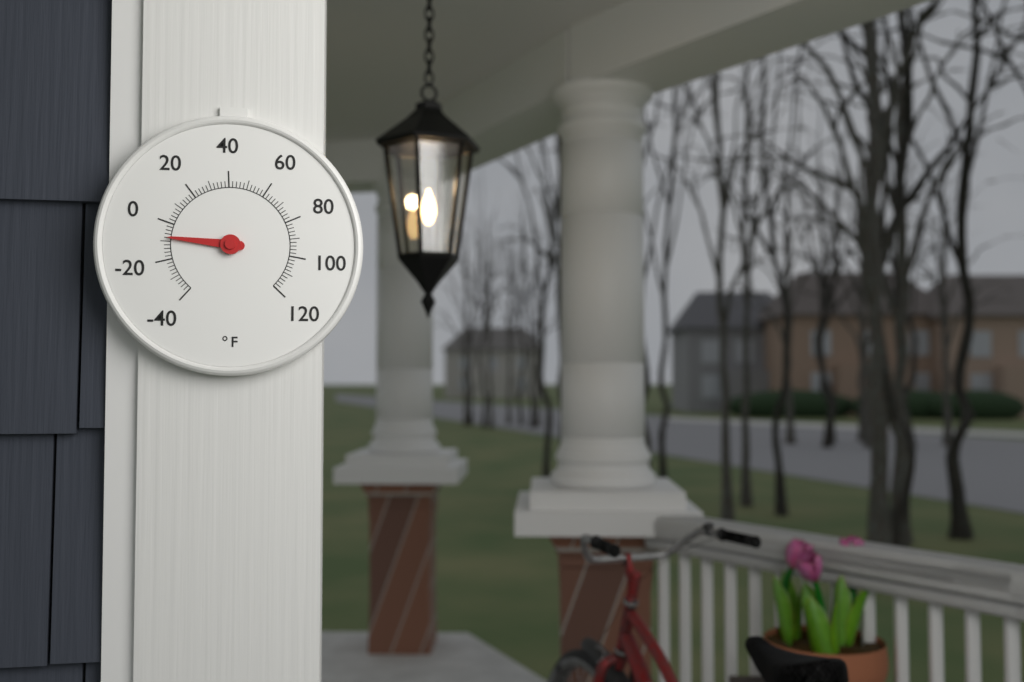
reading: -8 °F
